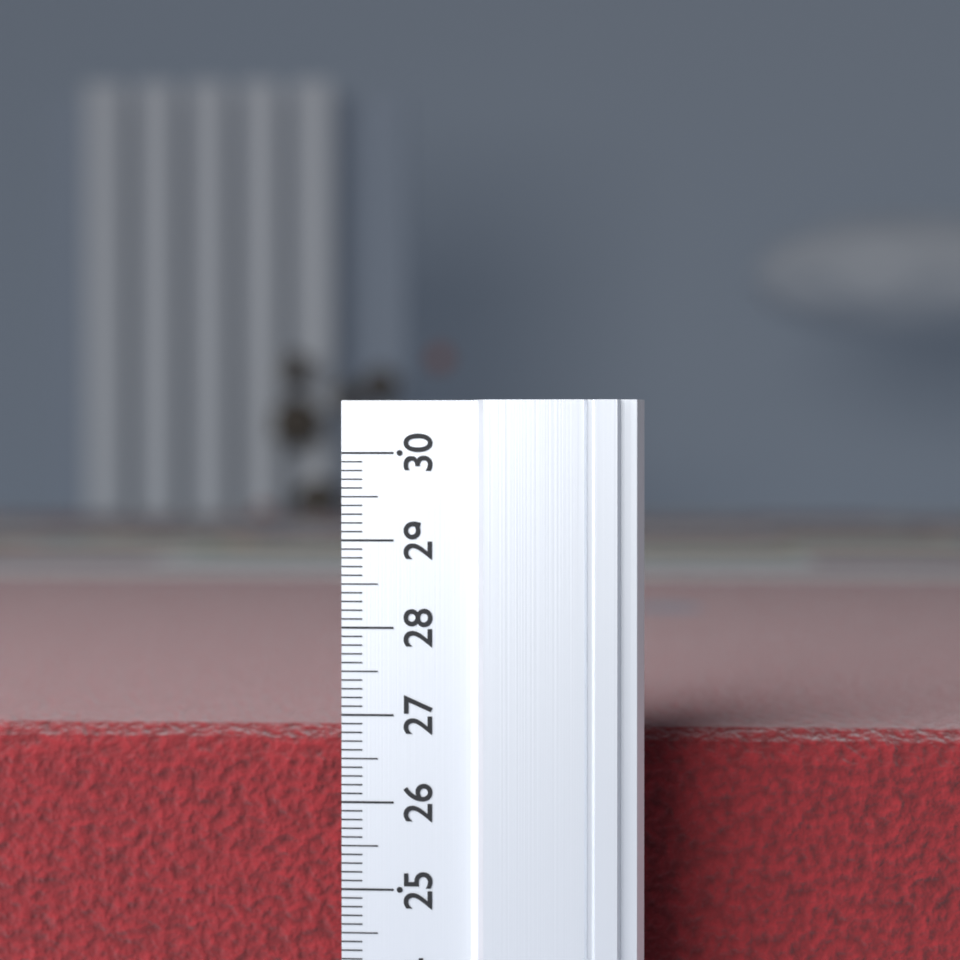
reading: 26.7 (no unit)
